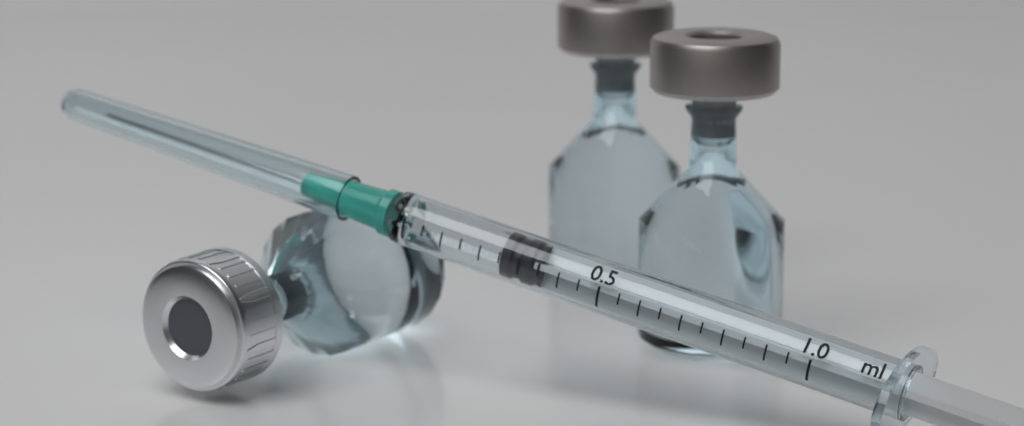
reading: 0.25 ml
